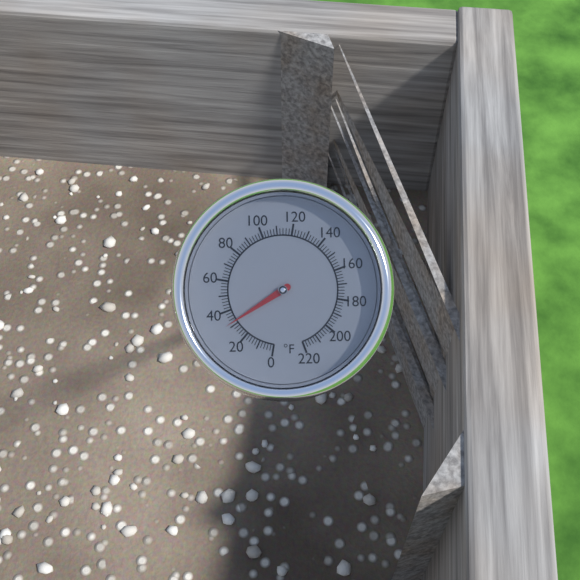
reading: 32 °F
